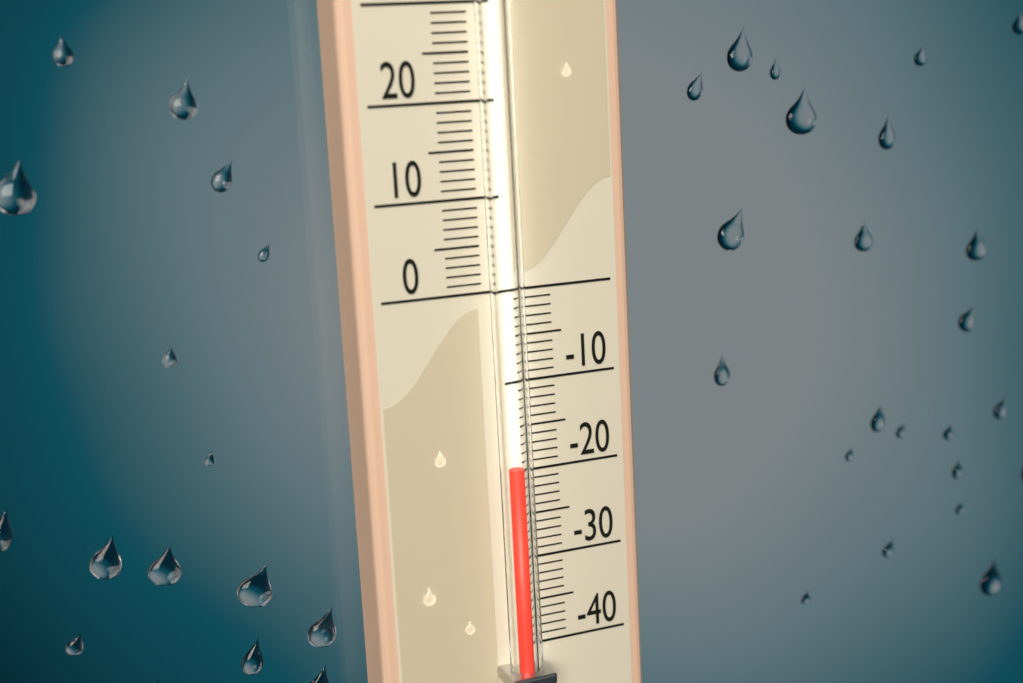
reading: -19 (no unit)
